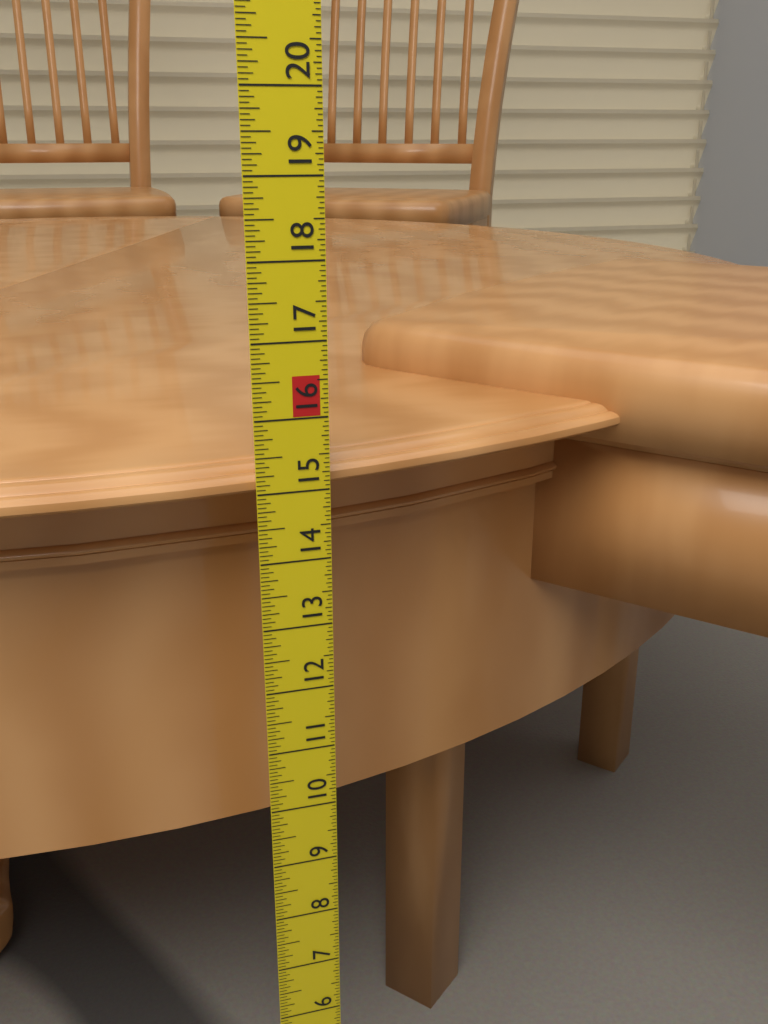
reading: 15.3125 in
